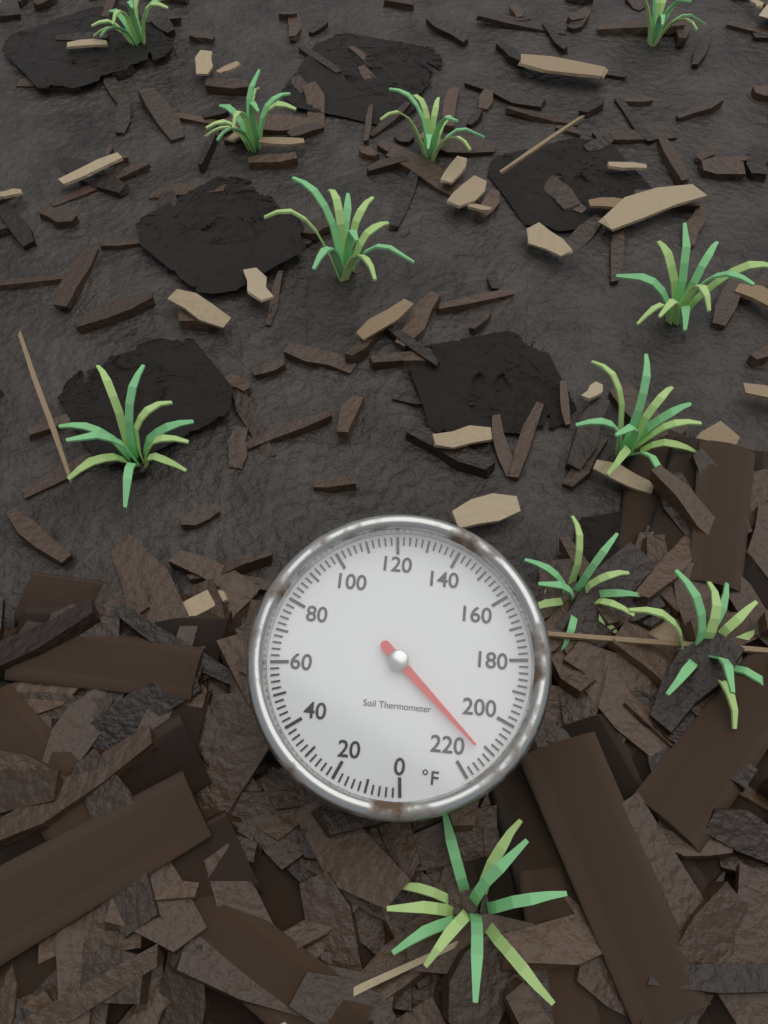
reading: 212 °F
